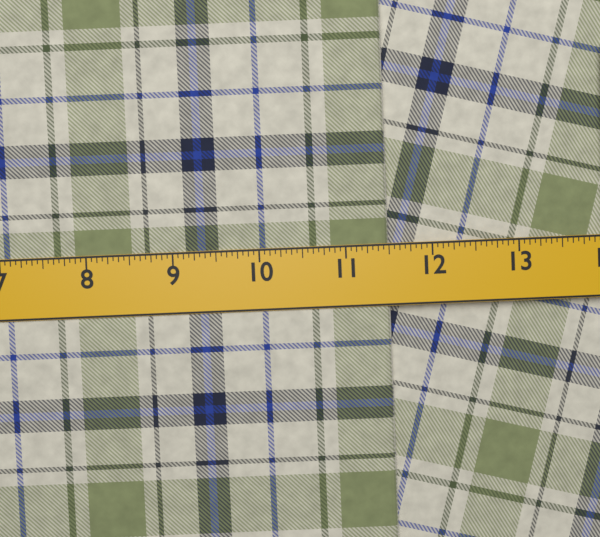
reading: 11.5000 in
